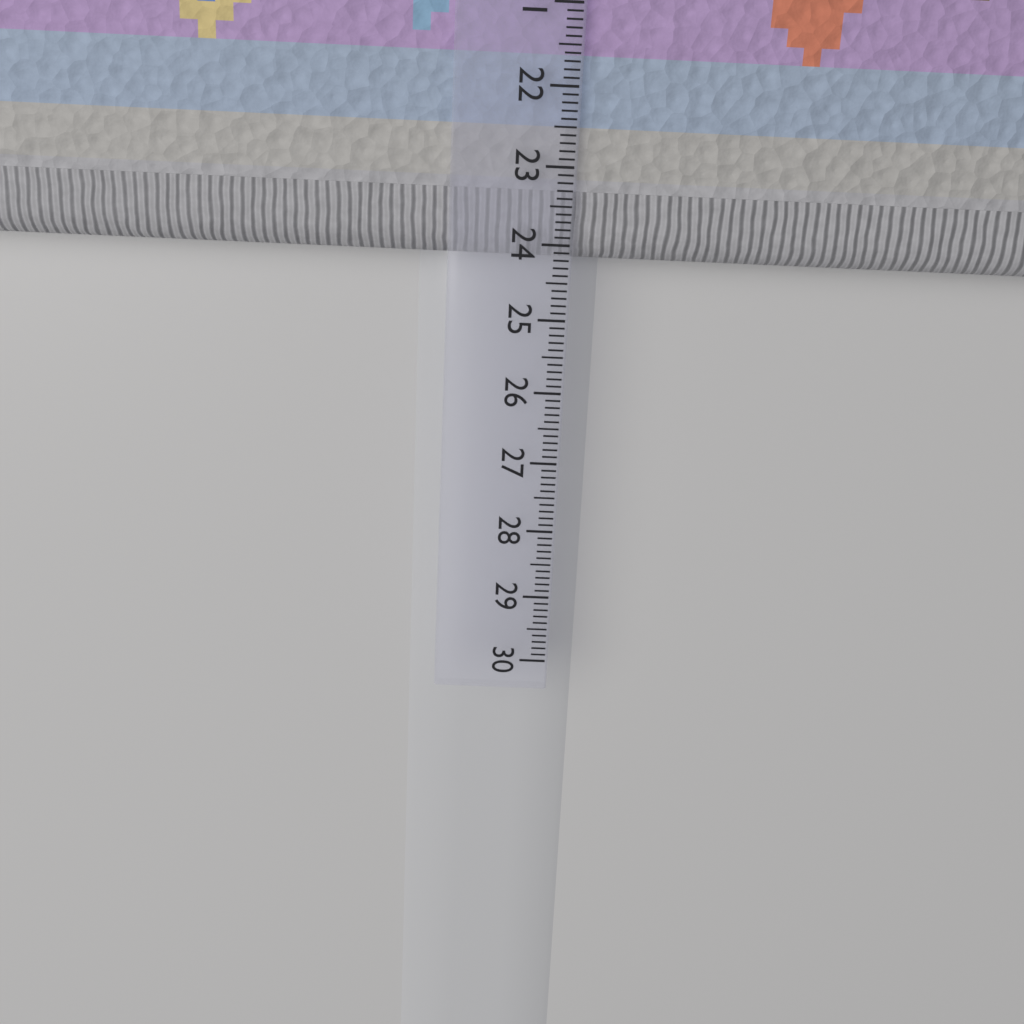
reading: 24.3 cm
